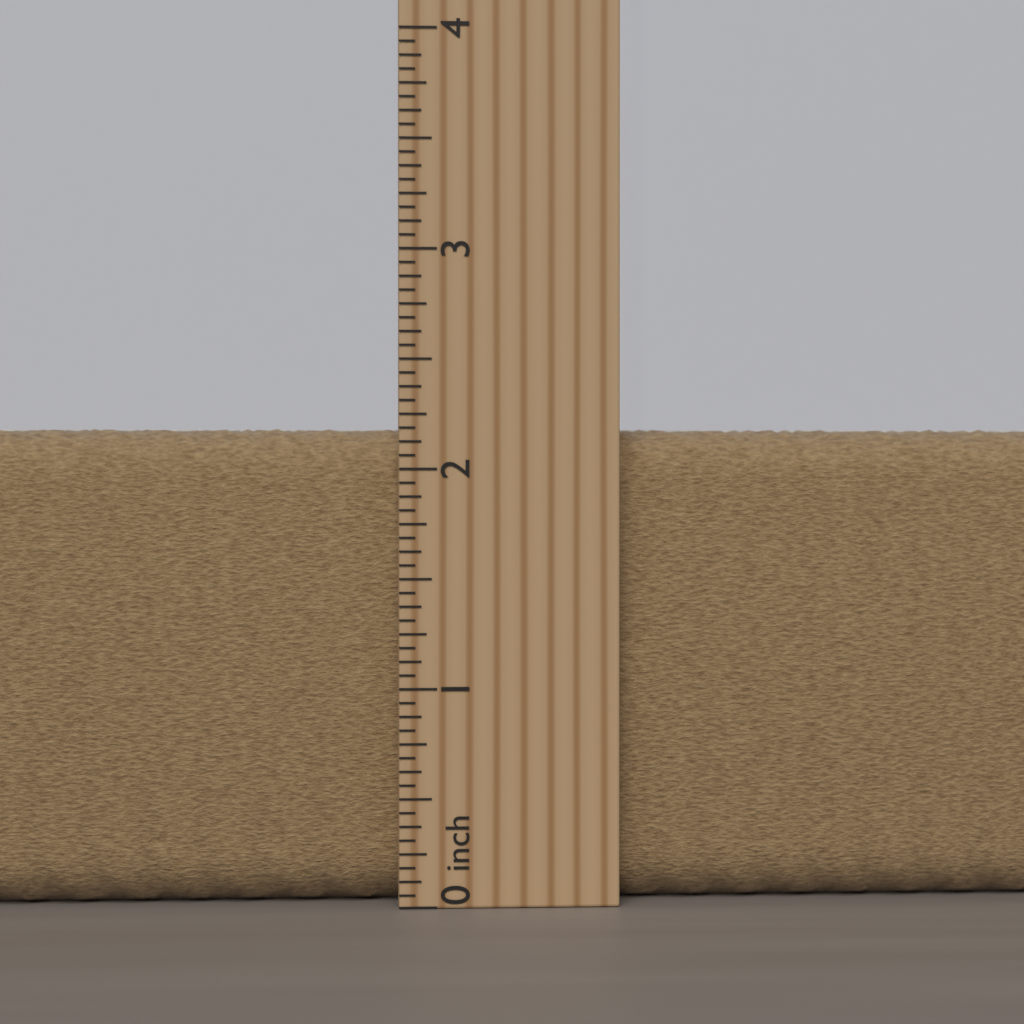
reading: 2.1875 inch
